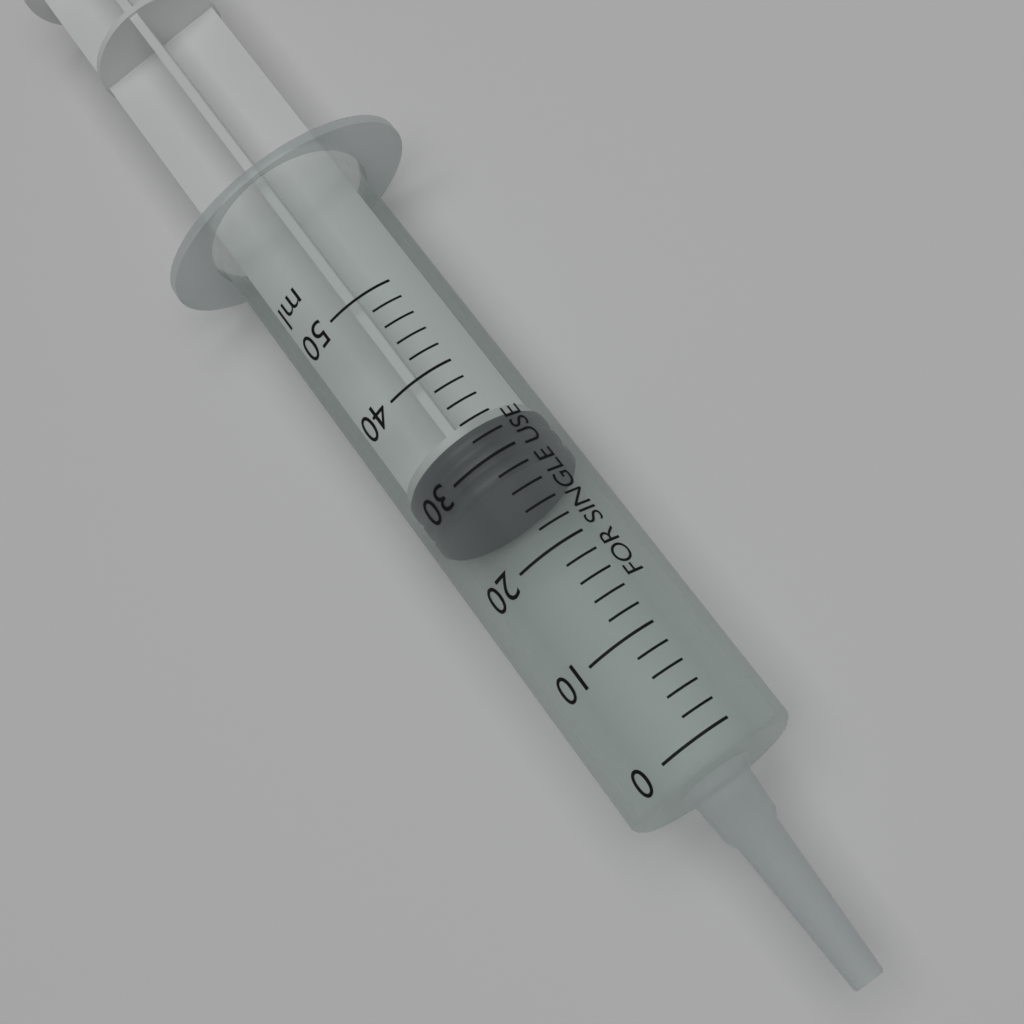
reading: 28 ml
